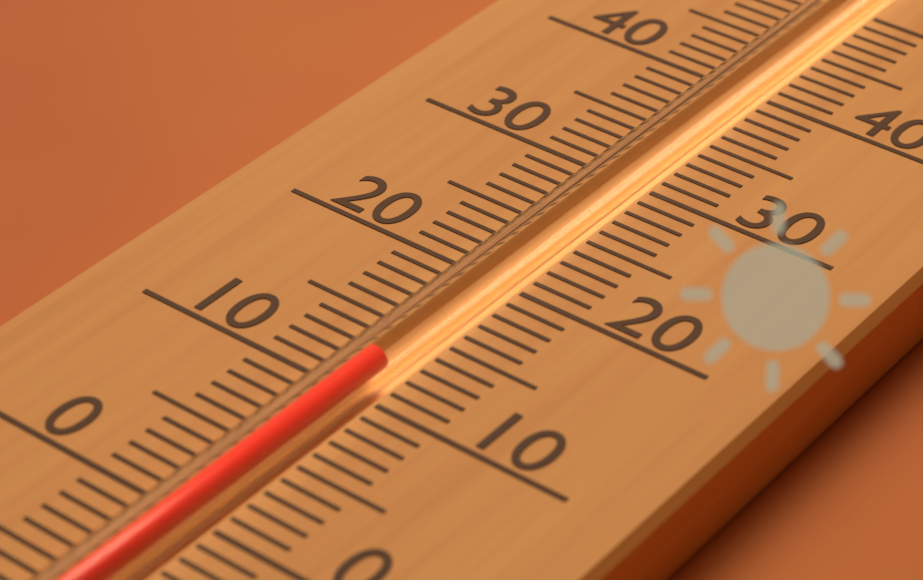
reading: 12 (no unit)
